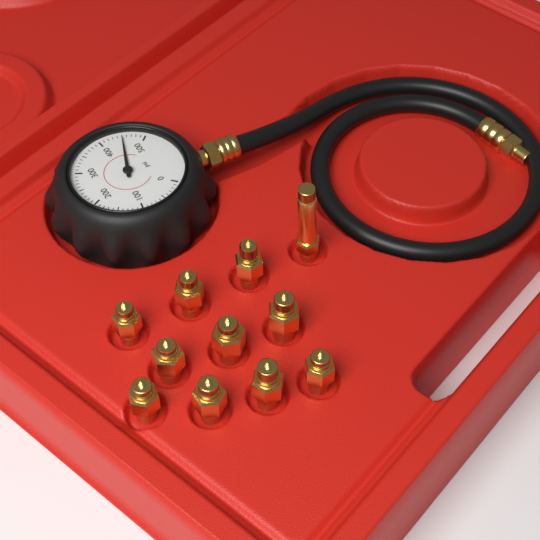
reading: 450 psi
